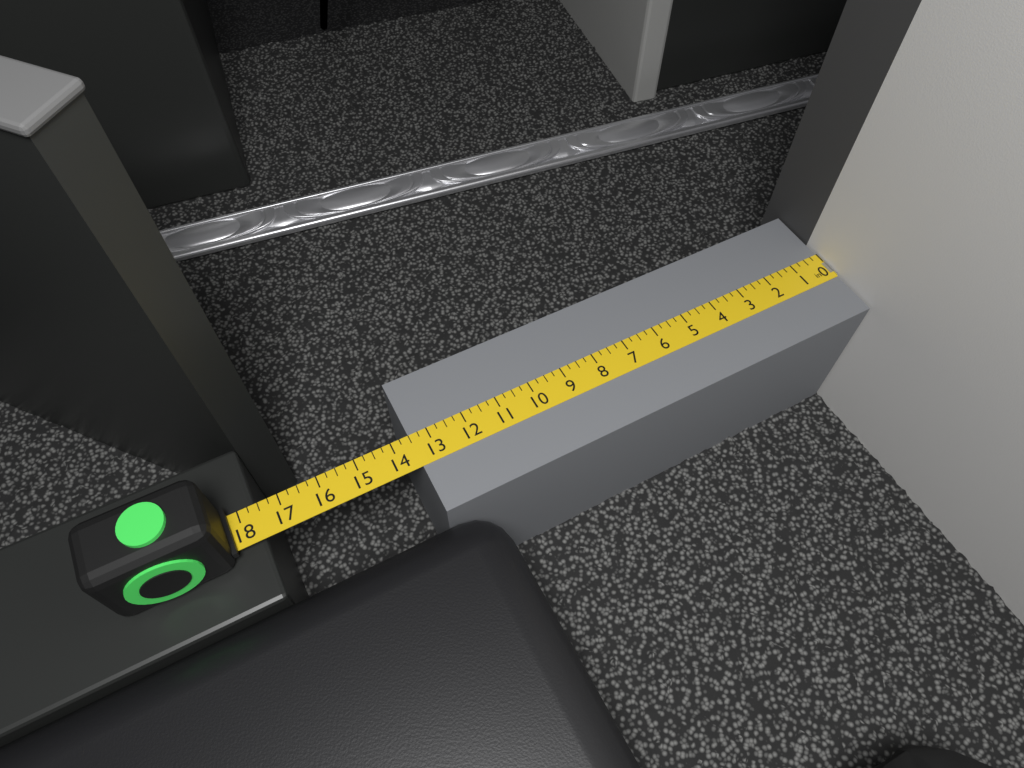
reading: 13.50 in
